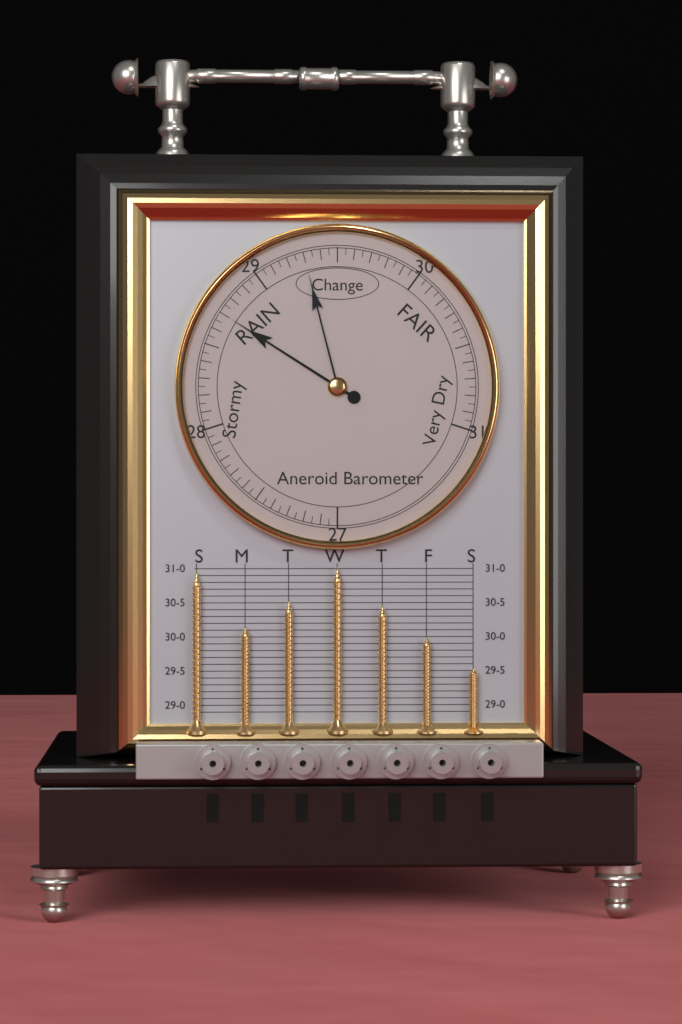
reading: 28.70 (no unit)
